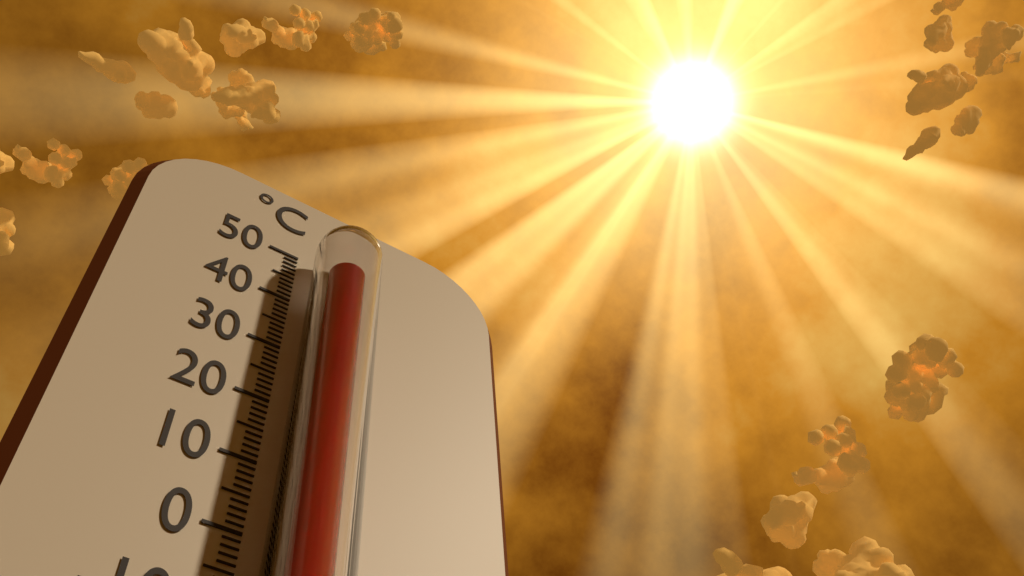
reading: 43 °C
